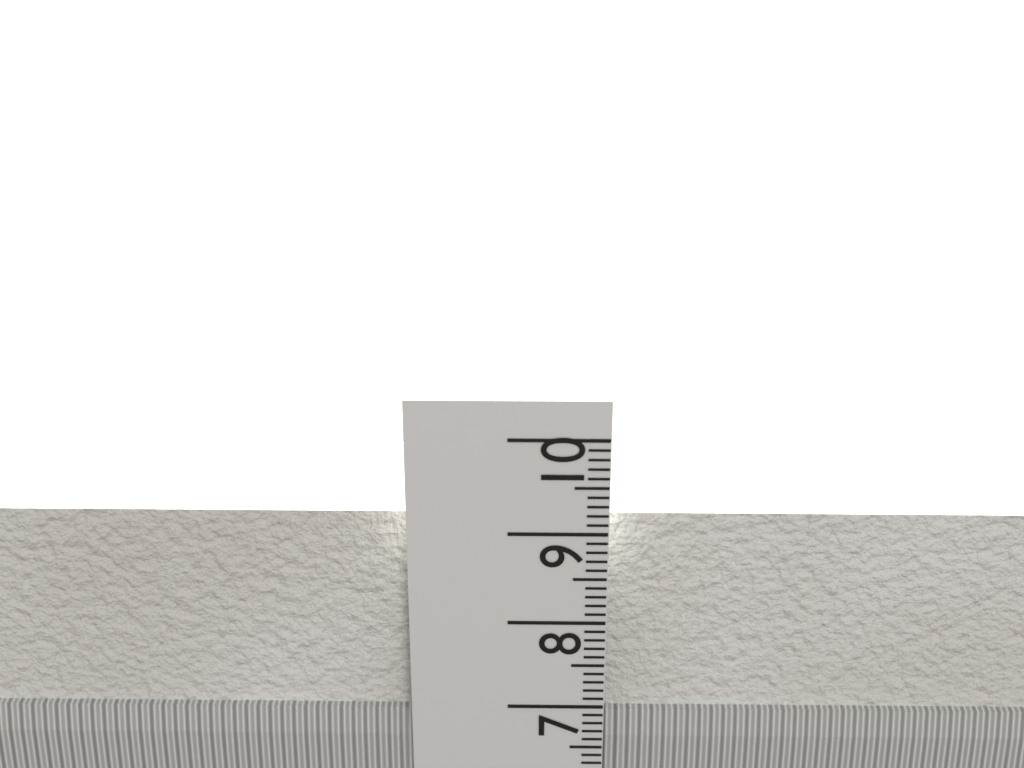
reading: 9.1 cm
